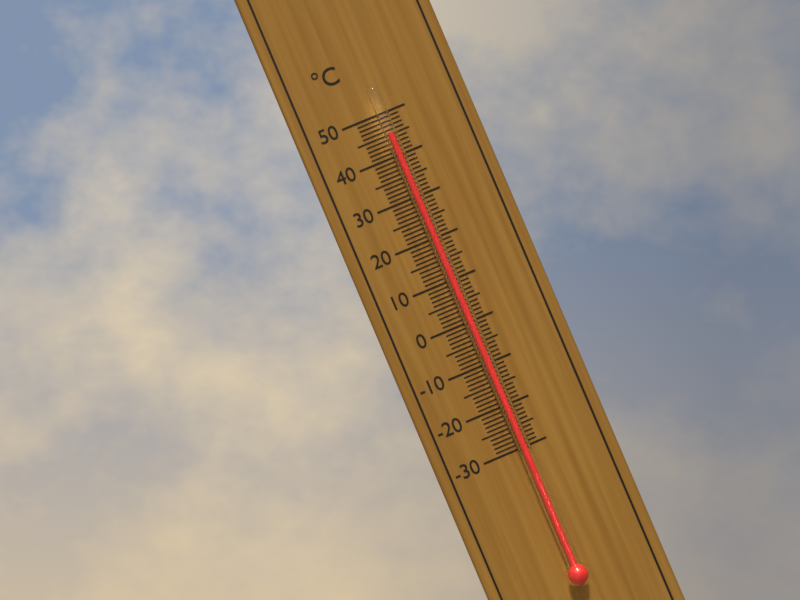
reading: 45 °C
